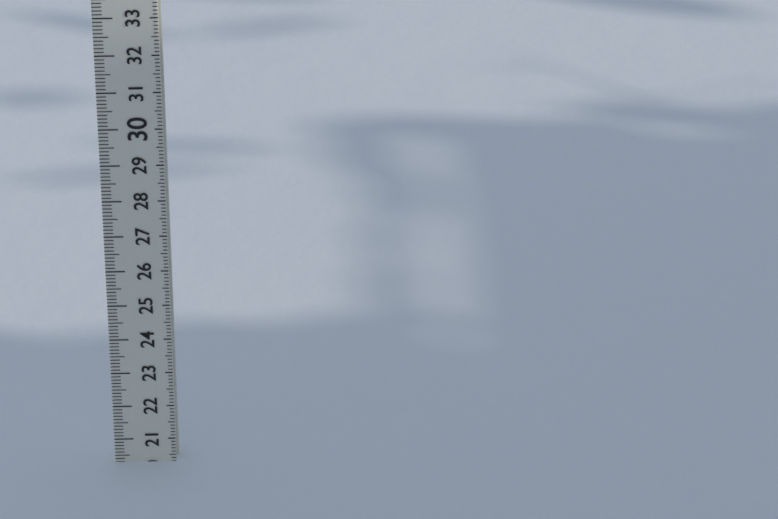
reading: 20.3 (no unit)
